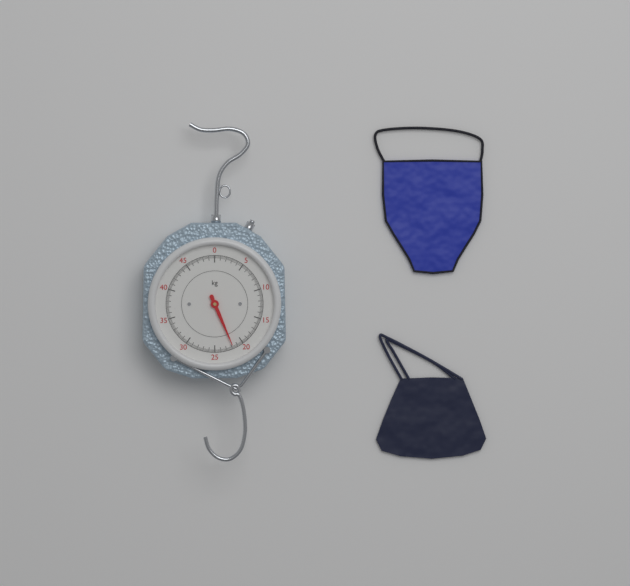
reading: 21.8 kg
